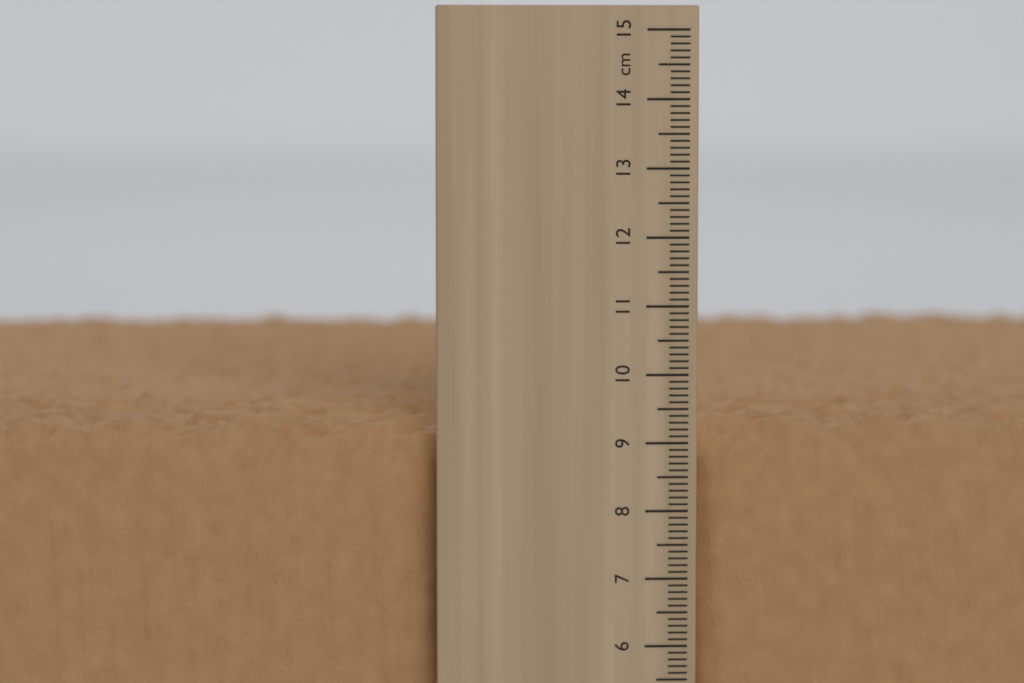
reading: 9.4 cm
